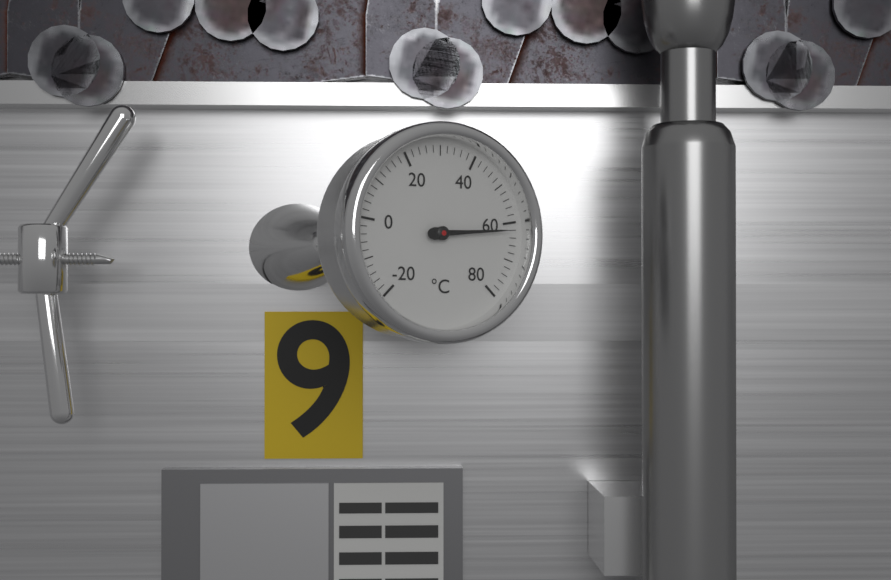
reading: 62 °C
